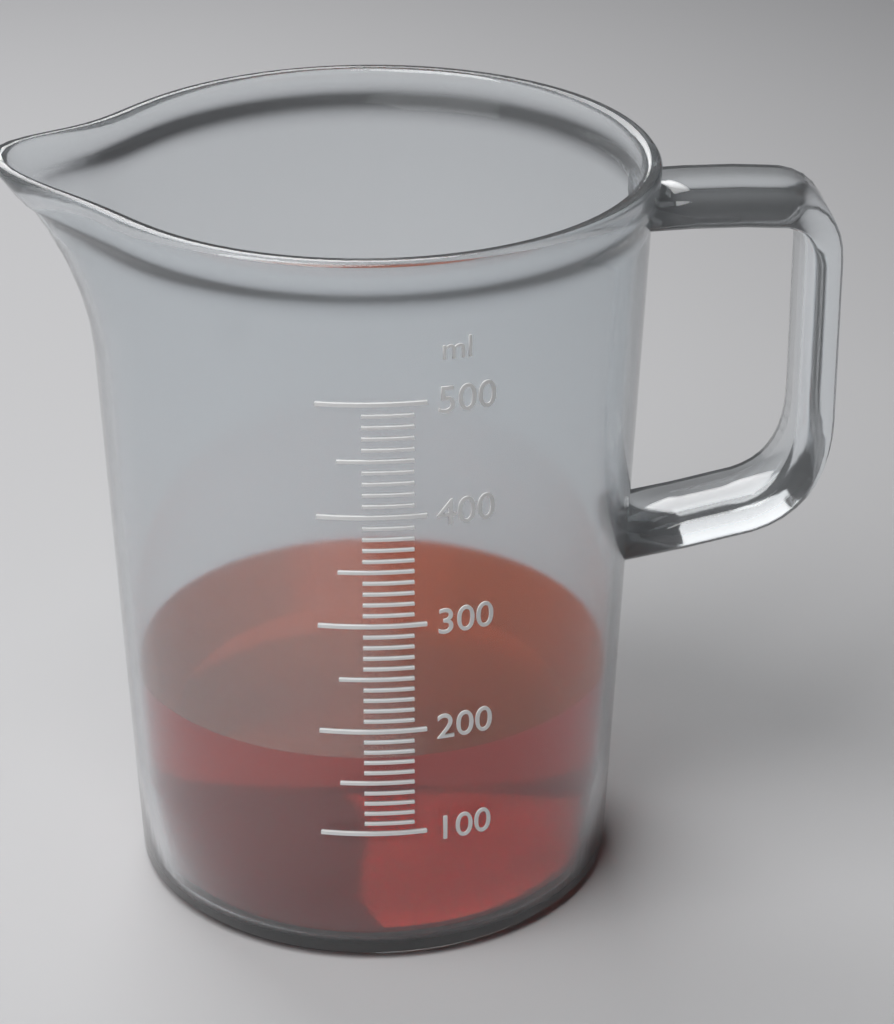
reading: 170 ml
